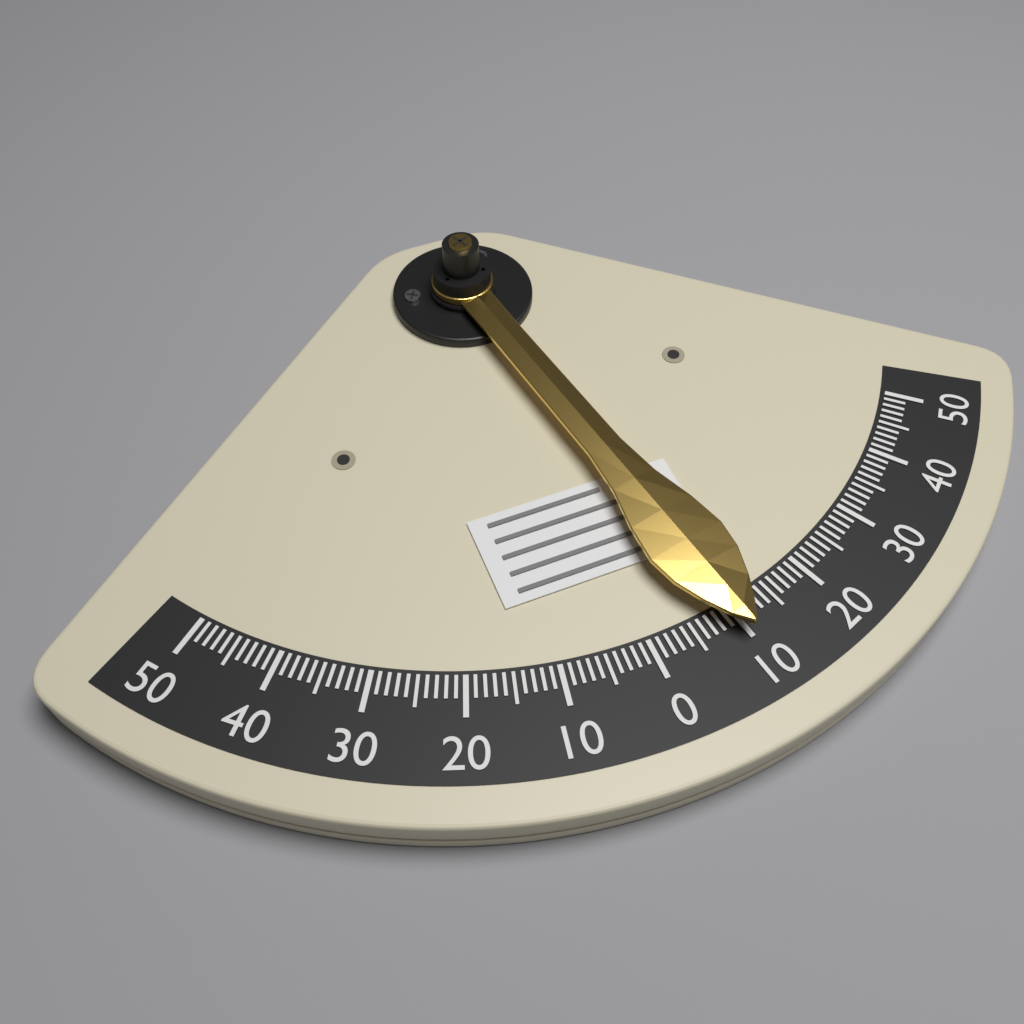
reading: -10 (no unit)
